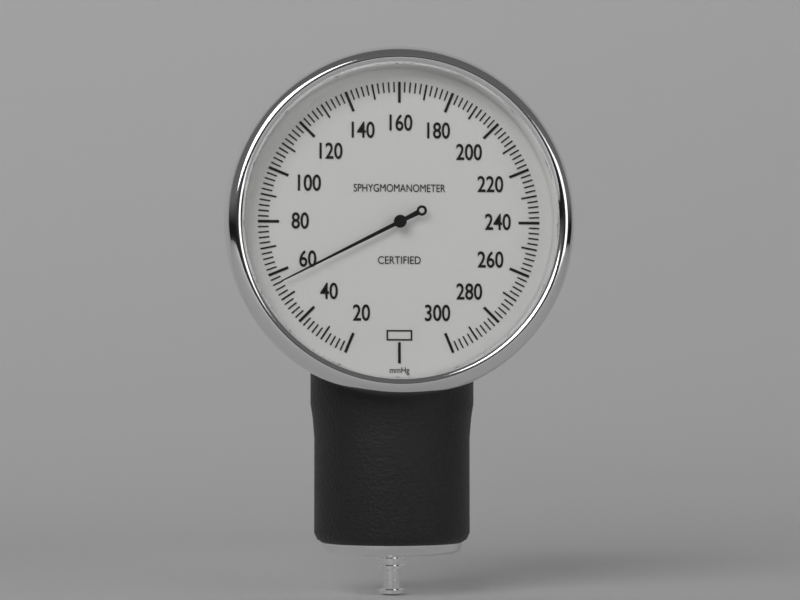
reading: 56 mmHg
